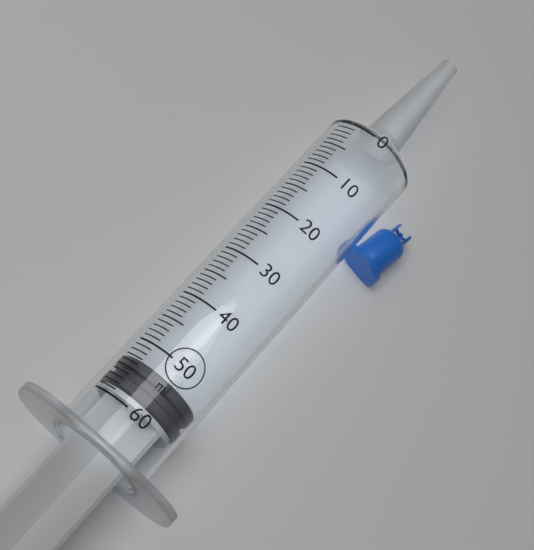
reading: 53 ml
